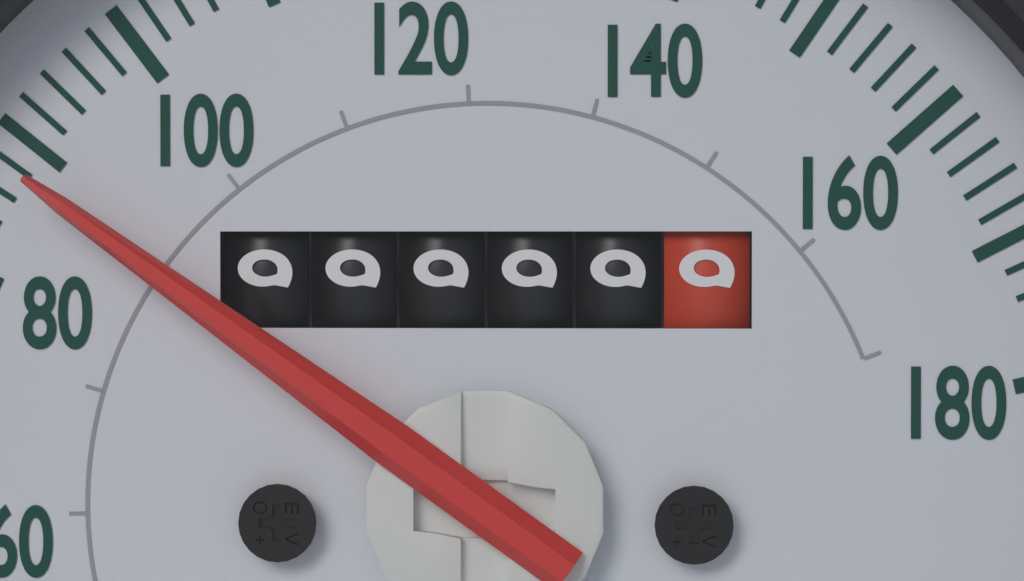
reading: 88 mph
